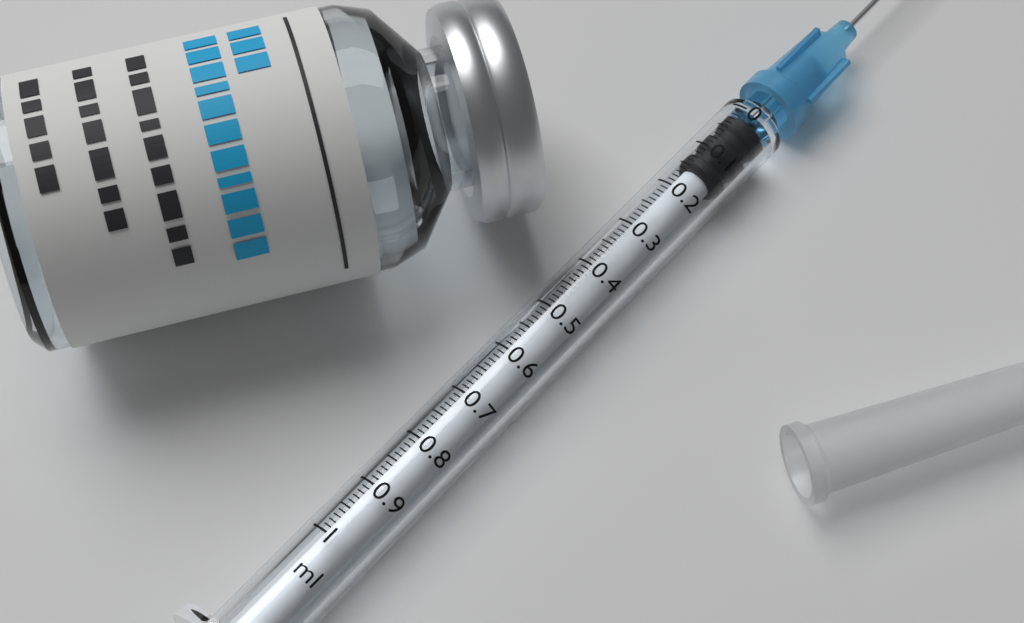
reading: 0.01 ml
